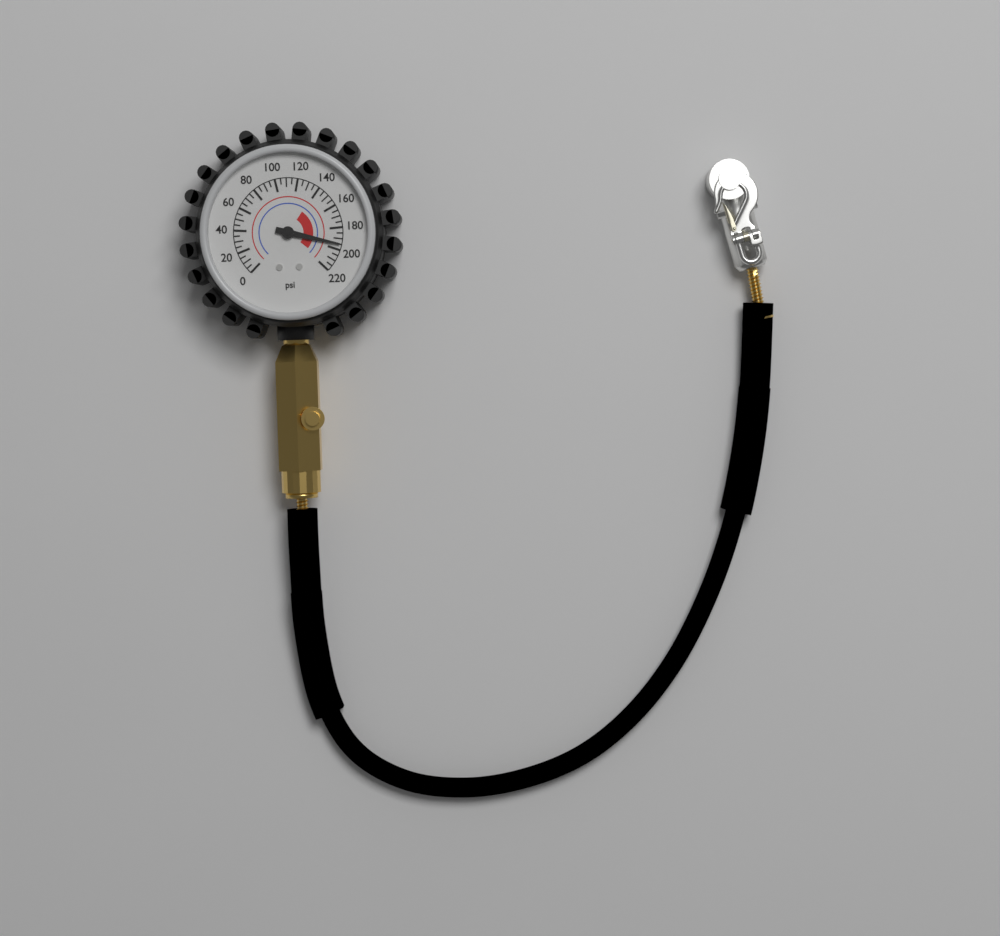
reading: 195 psi
